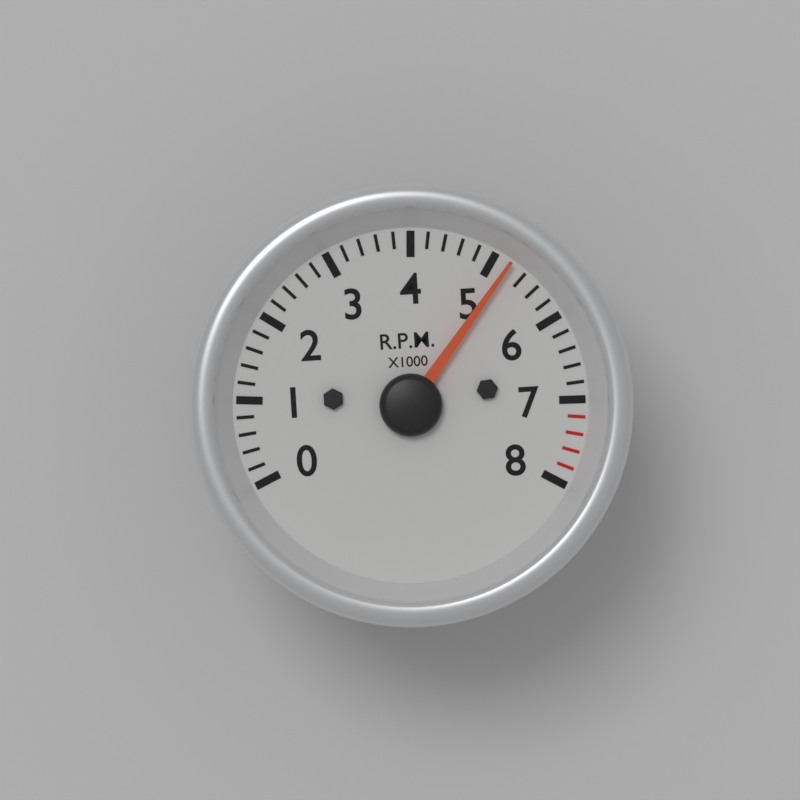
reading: 5200 RPM
